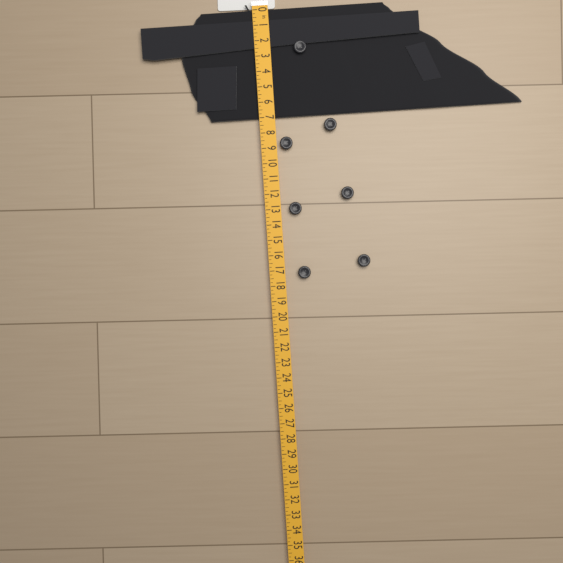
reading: 7.00 in
